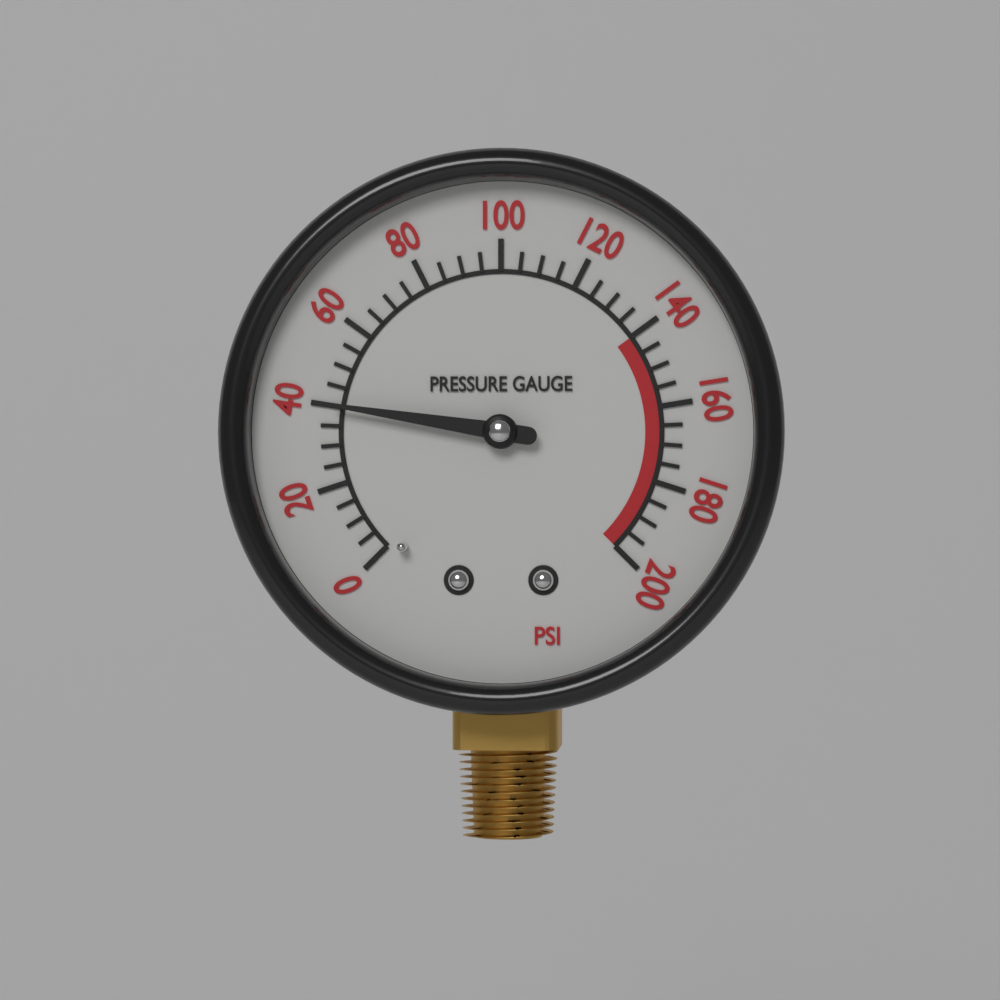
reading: 40 psi
